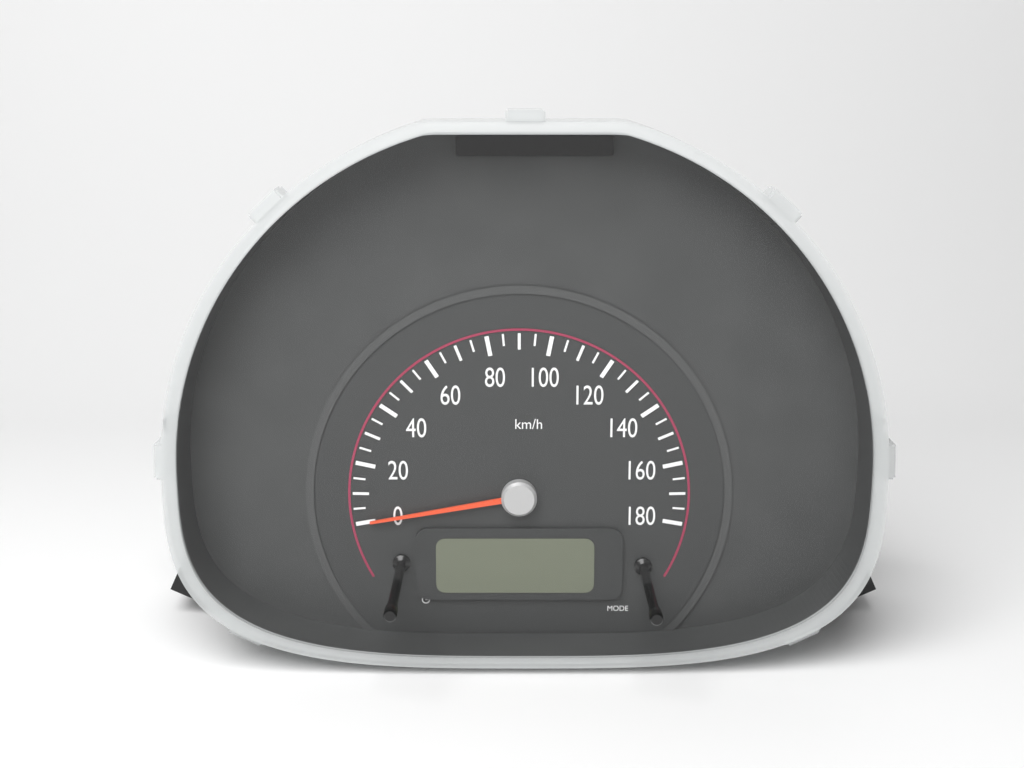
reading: 0 km/h
